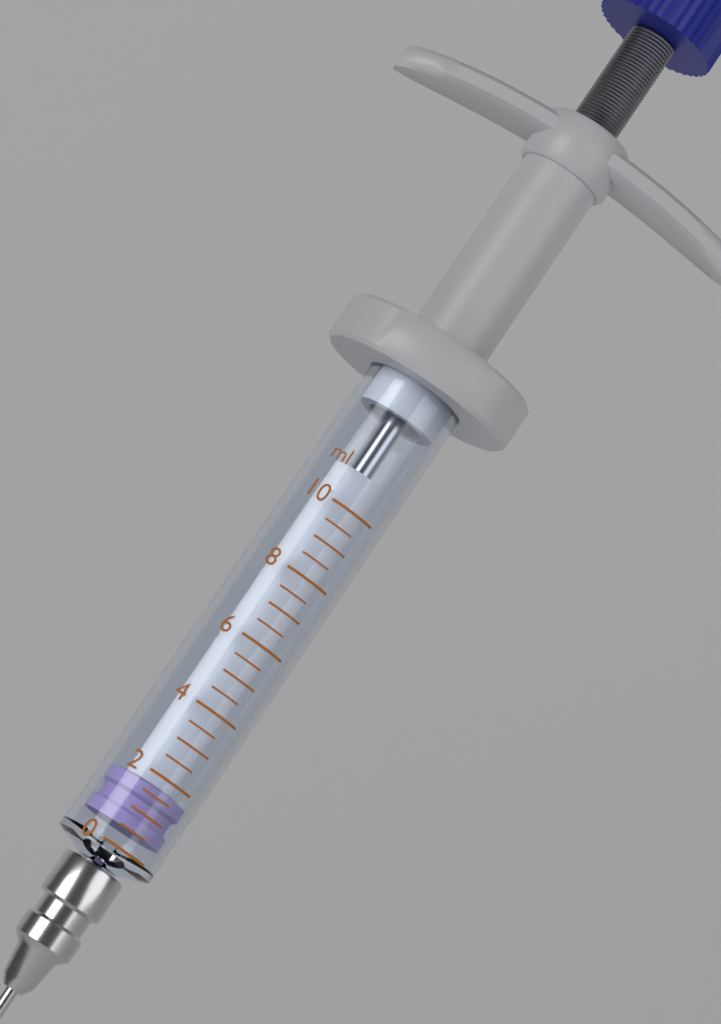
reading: 0.5 ml
